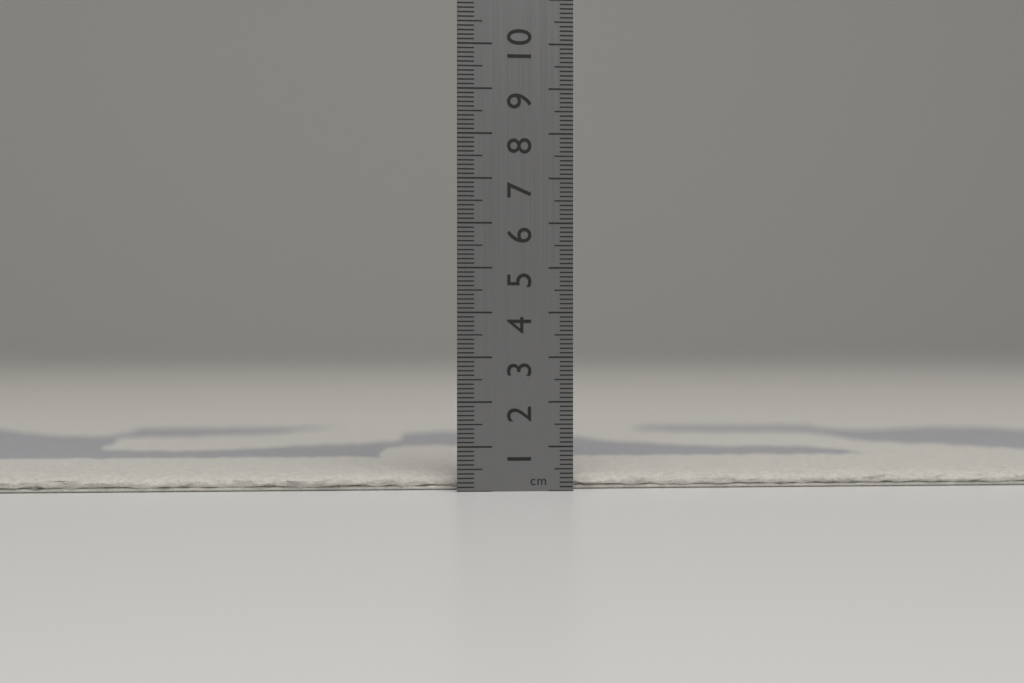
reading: 0.4 cm
